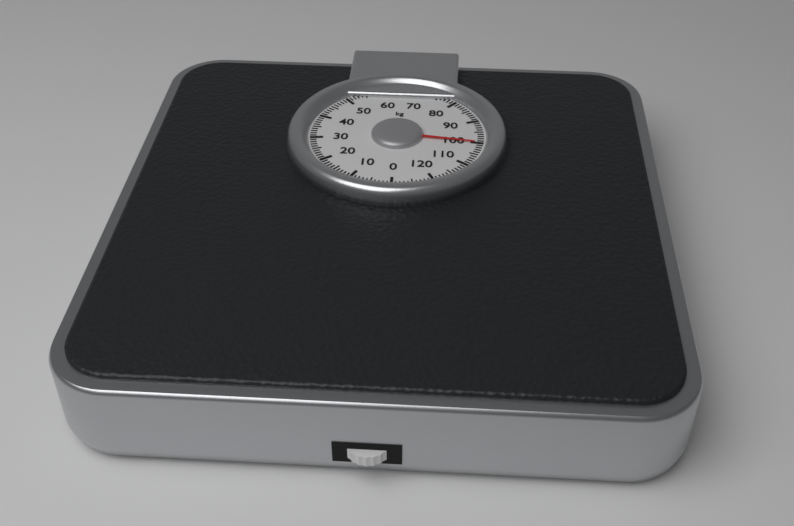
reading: 100 kg
